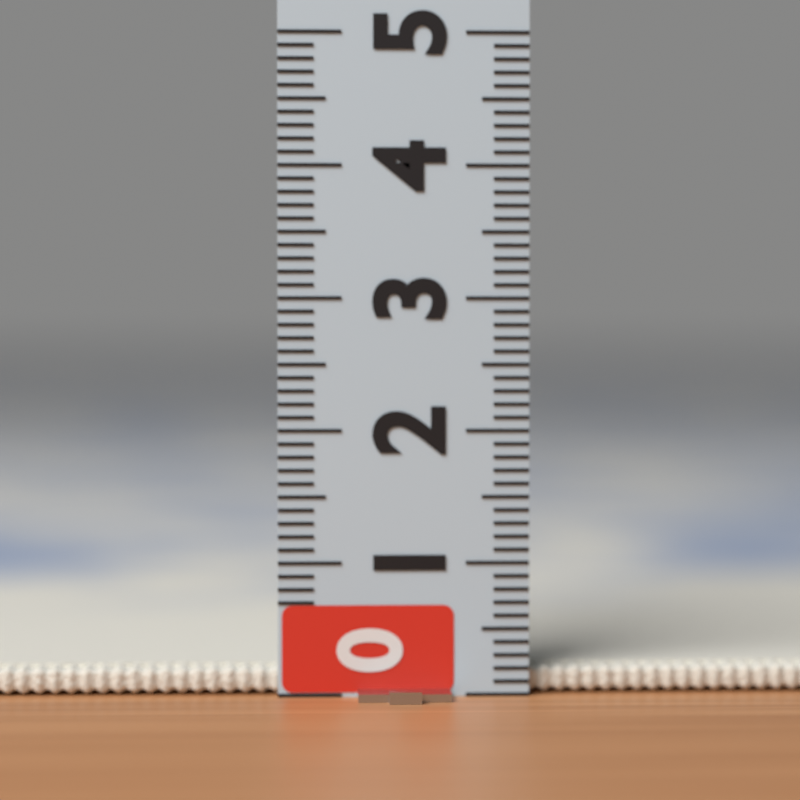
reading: 0.2 (no unit)
